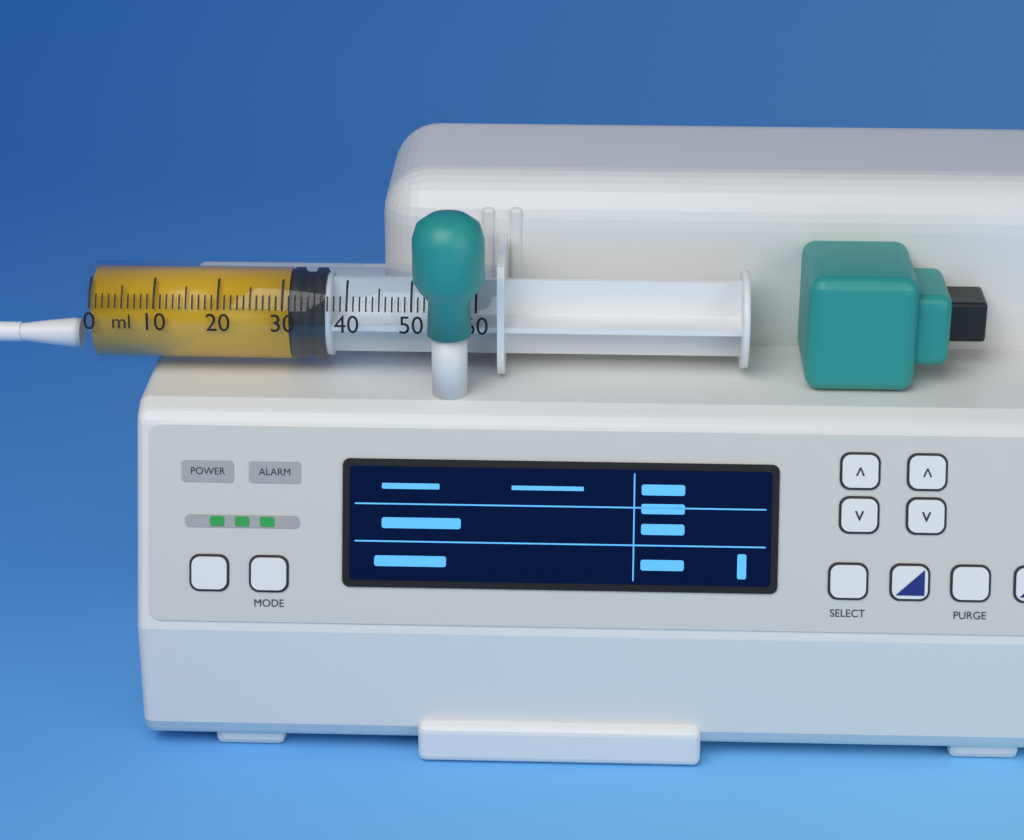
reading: 31 ml
